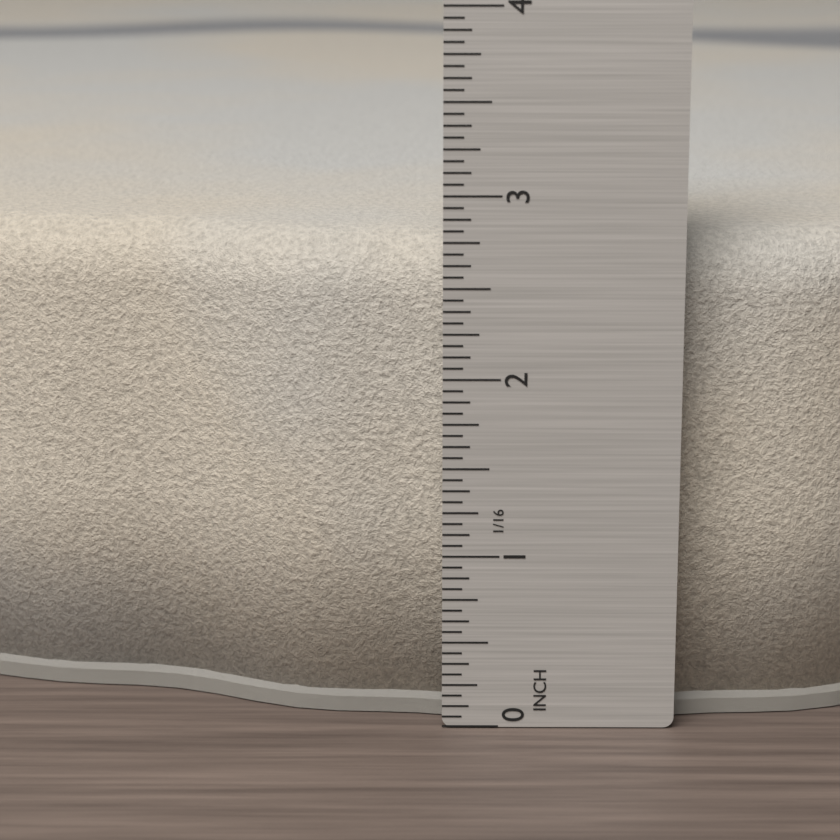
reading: 2.7500 in
